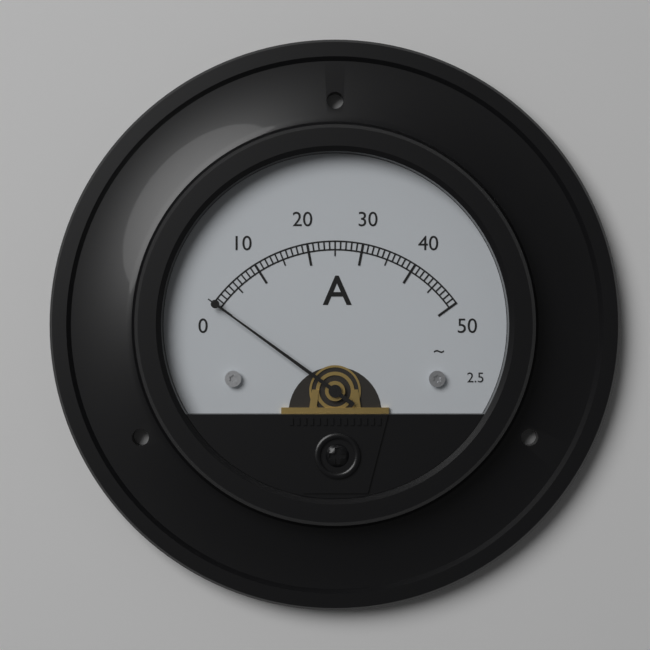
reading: 0 A
